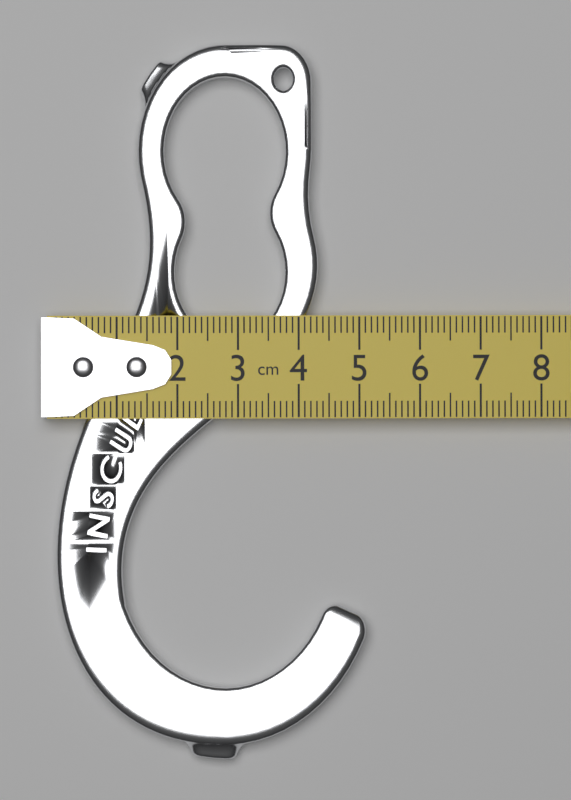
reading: 5.1 cm
